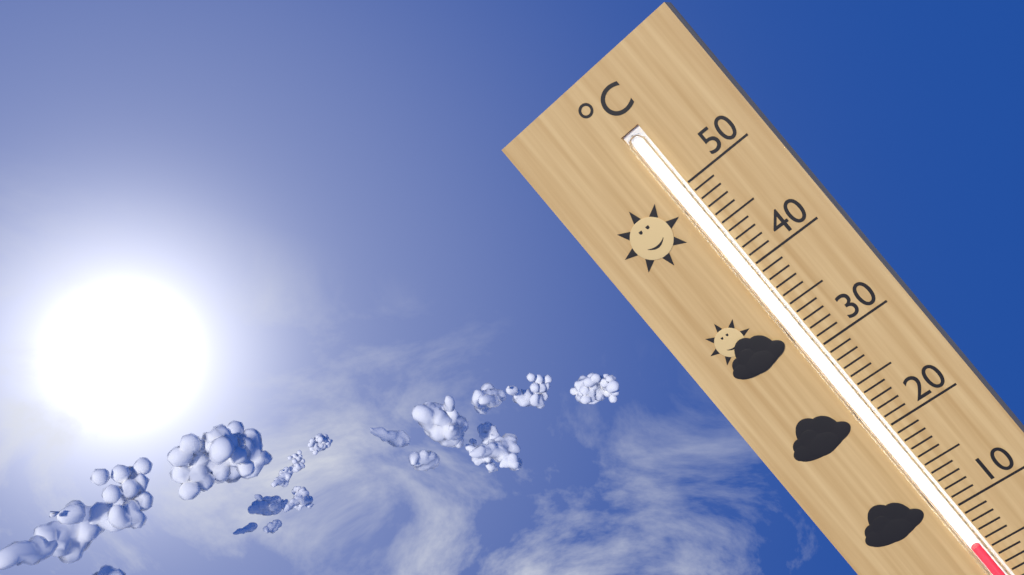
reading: 6 °C
